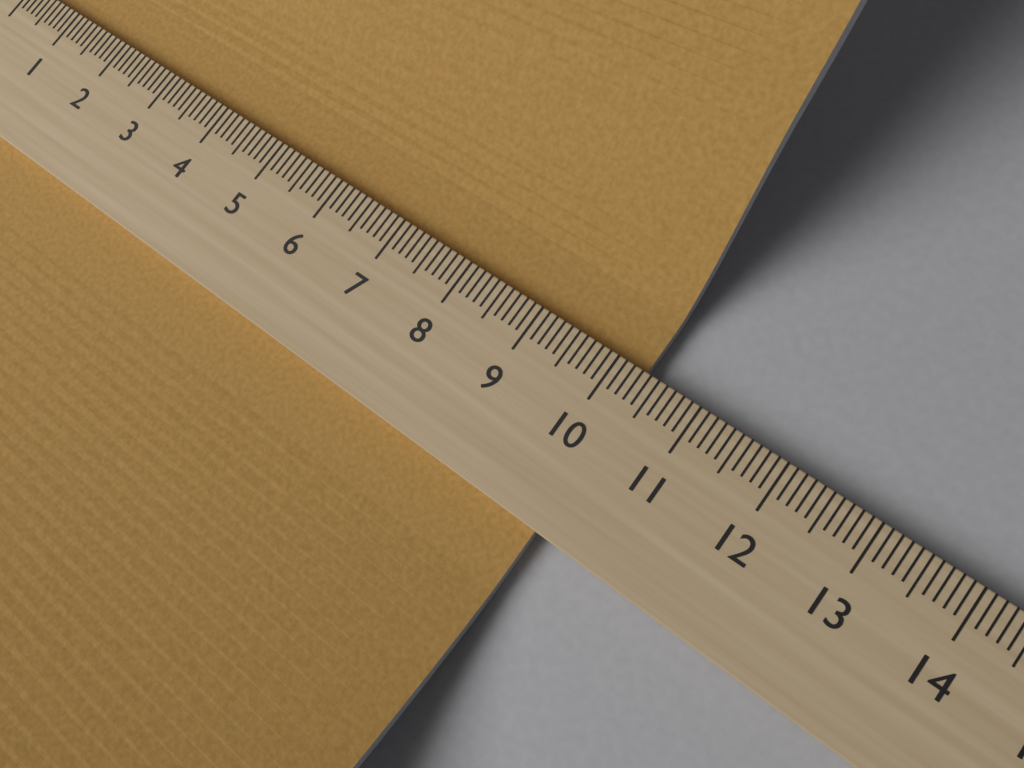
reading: 10.3 (no unit)
